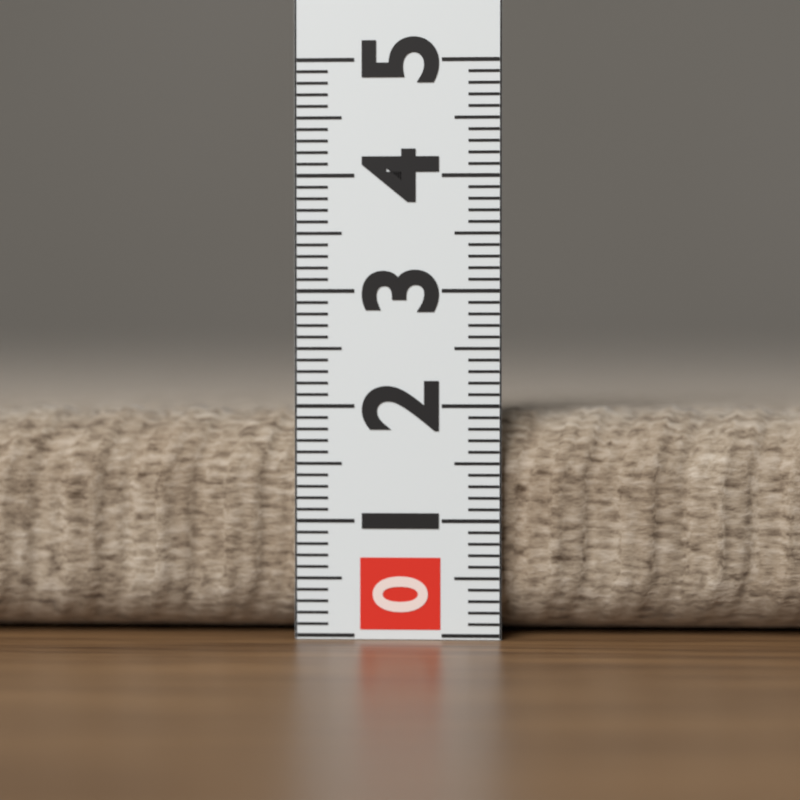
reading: 2.0 (no unit)
